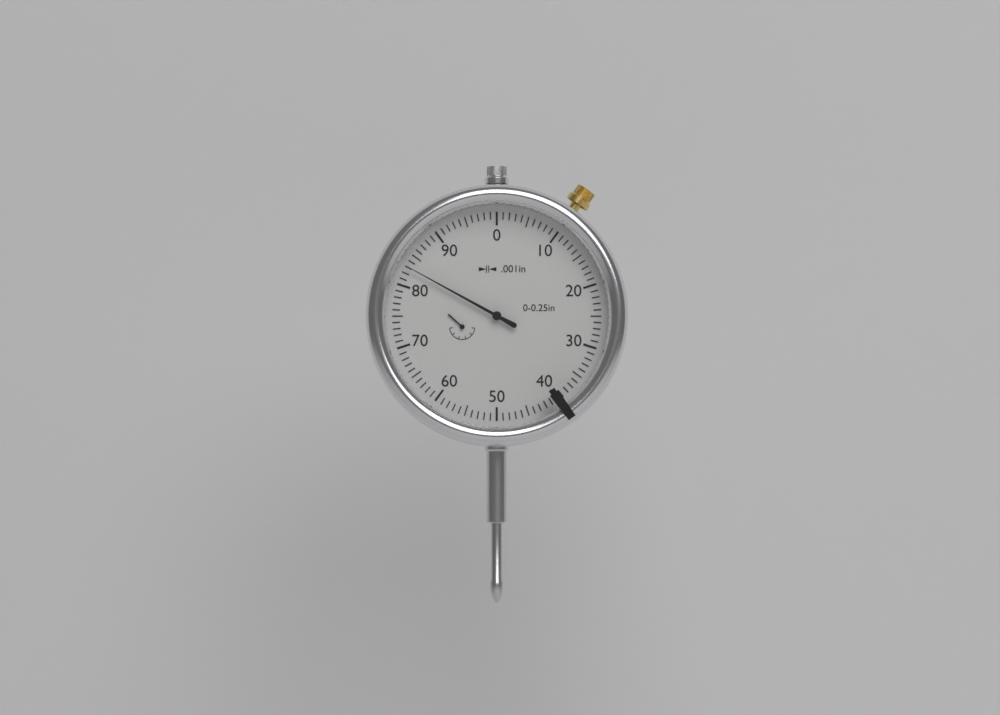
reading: 0.083 in
